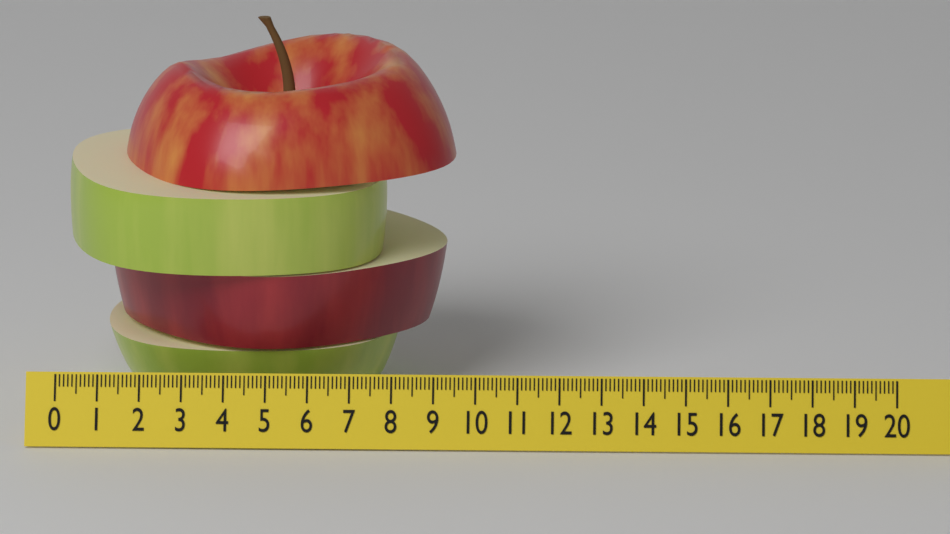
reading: 9.4 (no unit)
